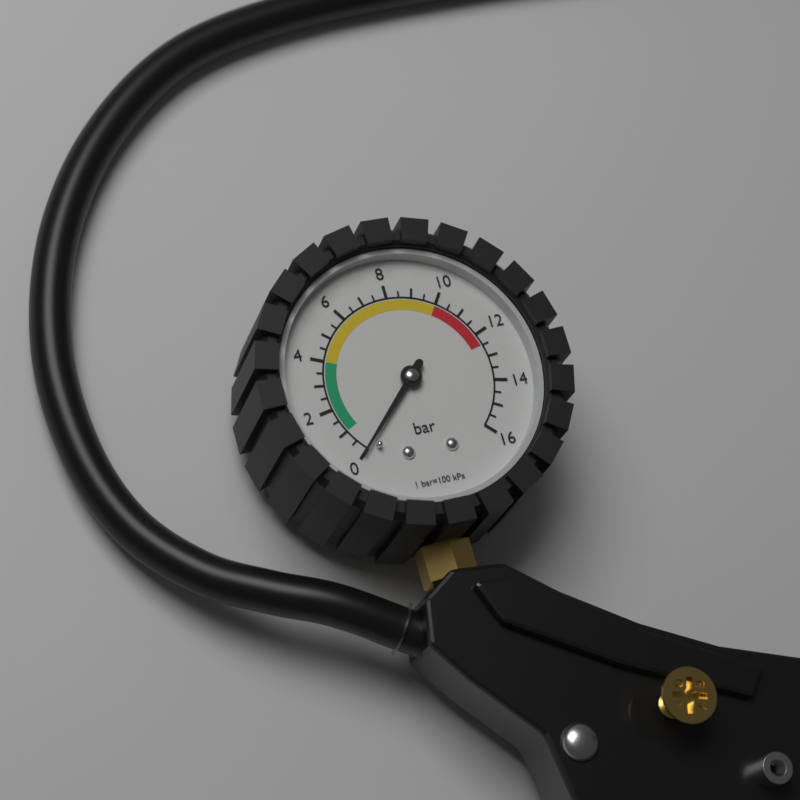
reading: 0.0 bar
